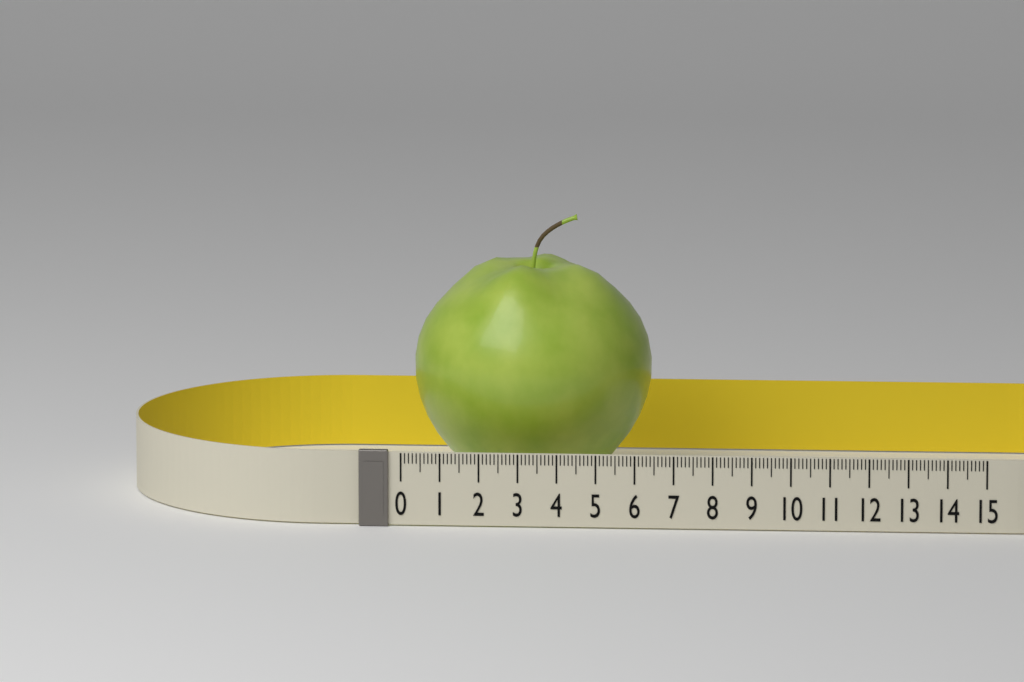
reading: 6.2 (no unit)
